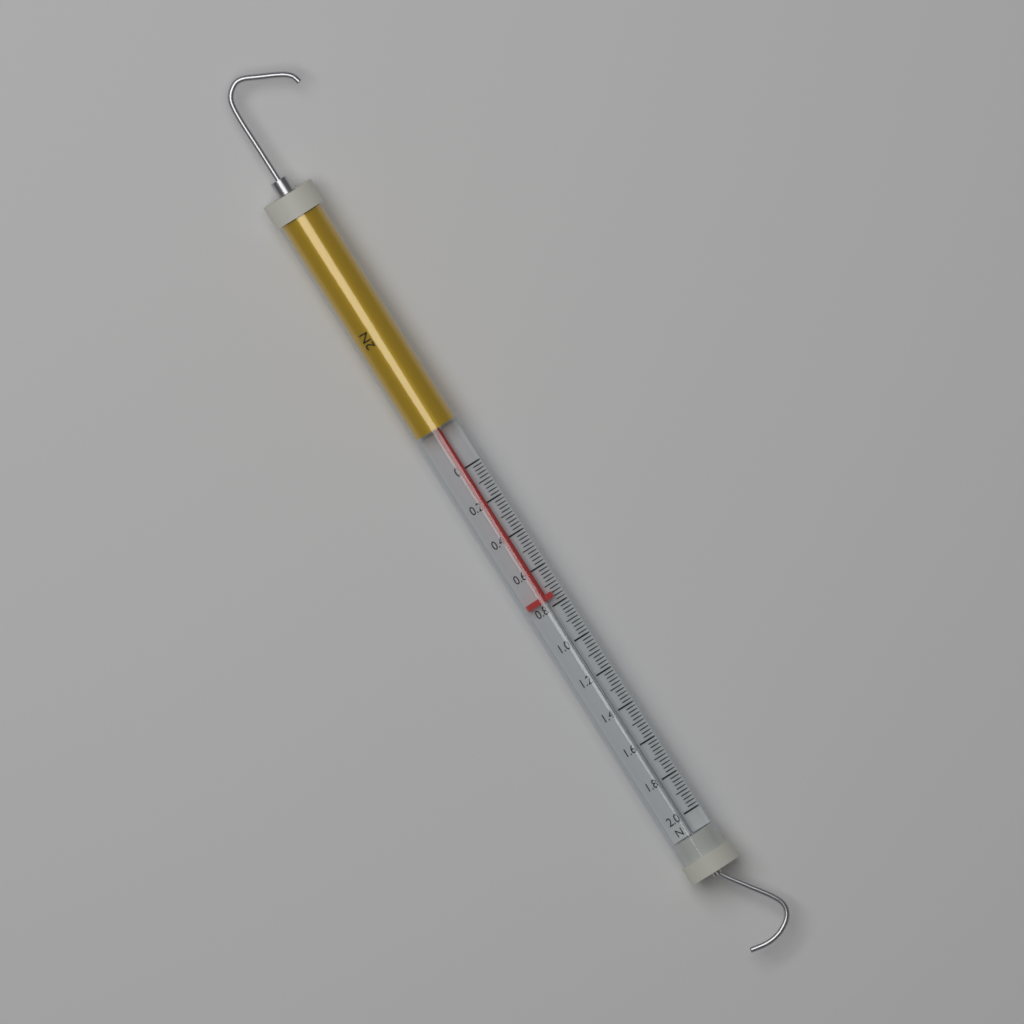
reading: 0.76 N
